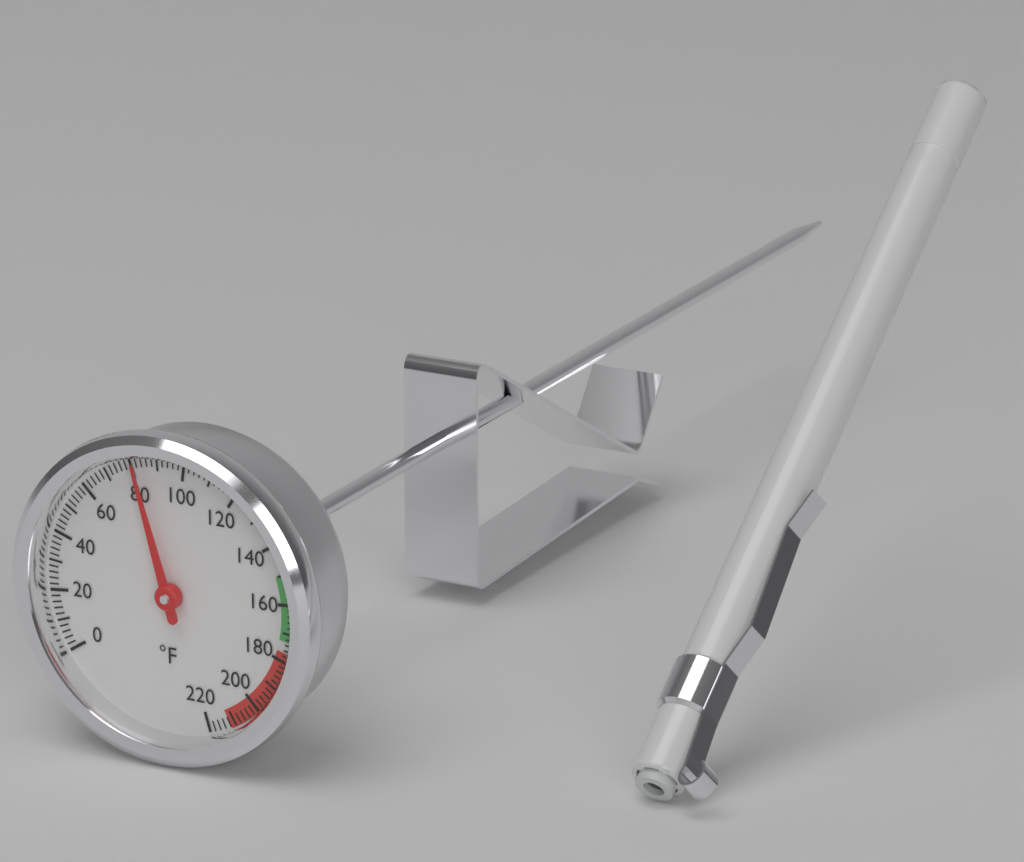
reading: 82 °F
